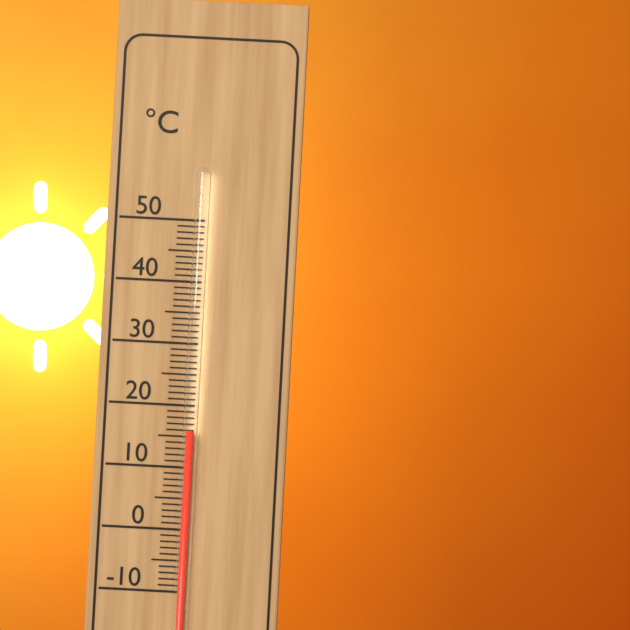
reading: 16 °C
